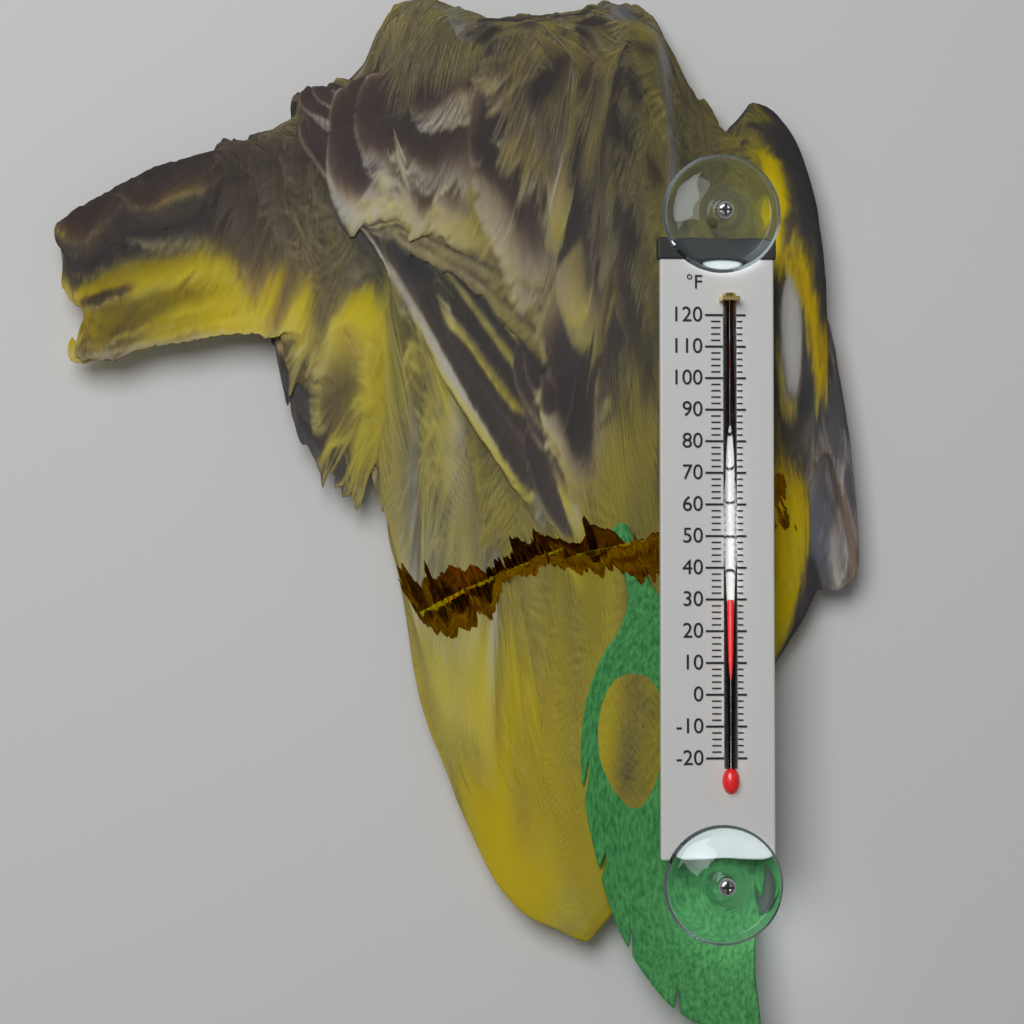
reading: 30 °F
